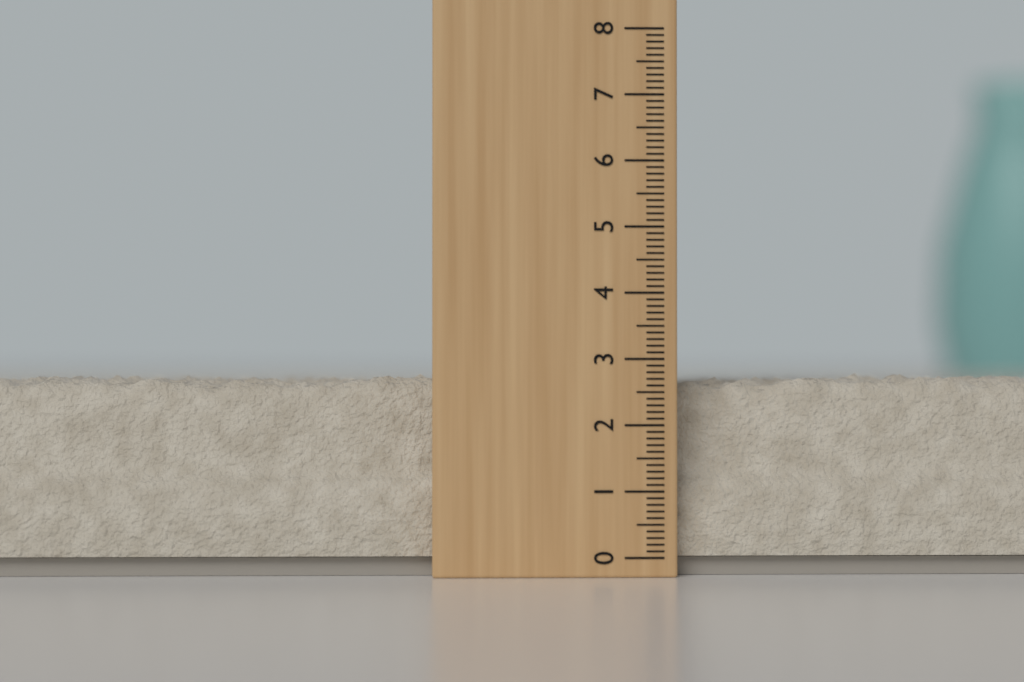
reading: 2.8 (no unit)
